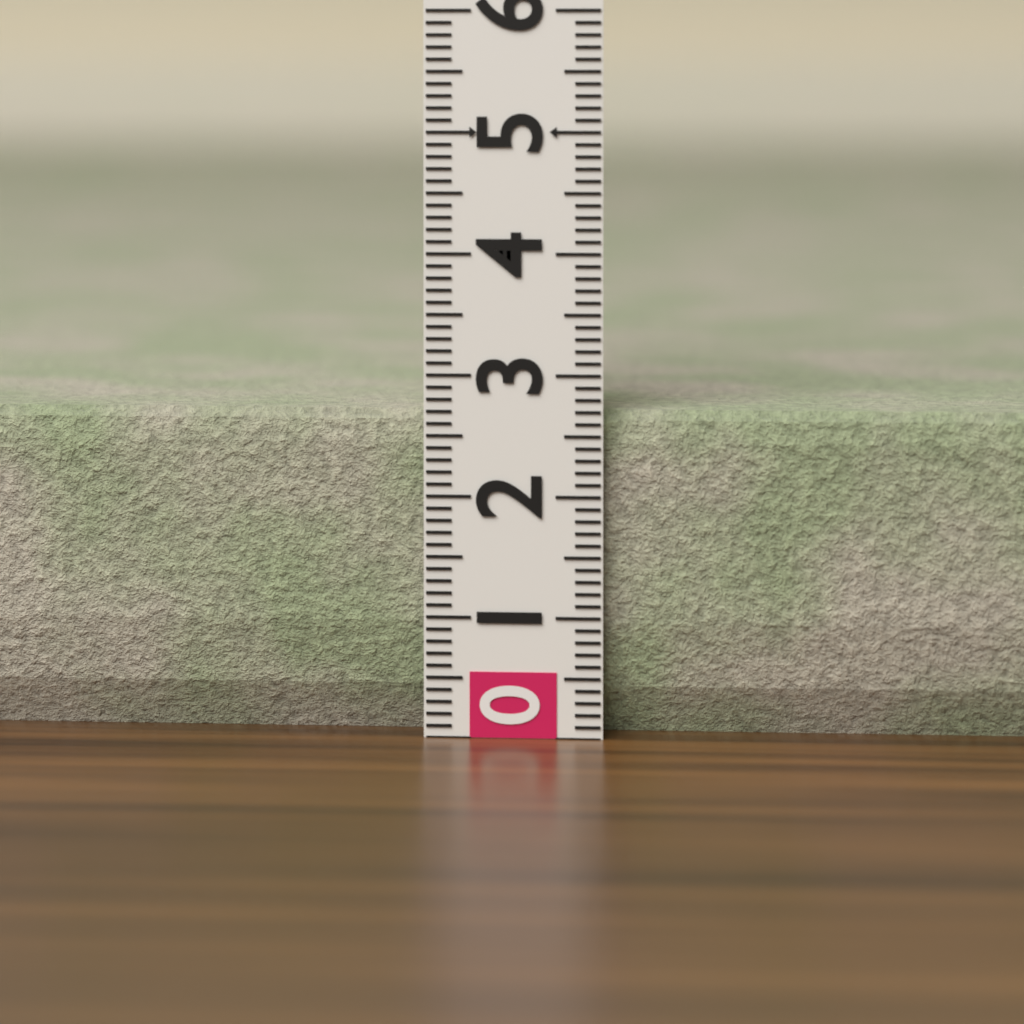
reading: 2.7 (no unit)
